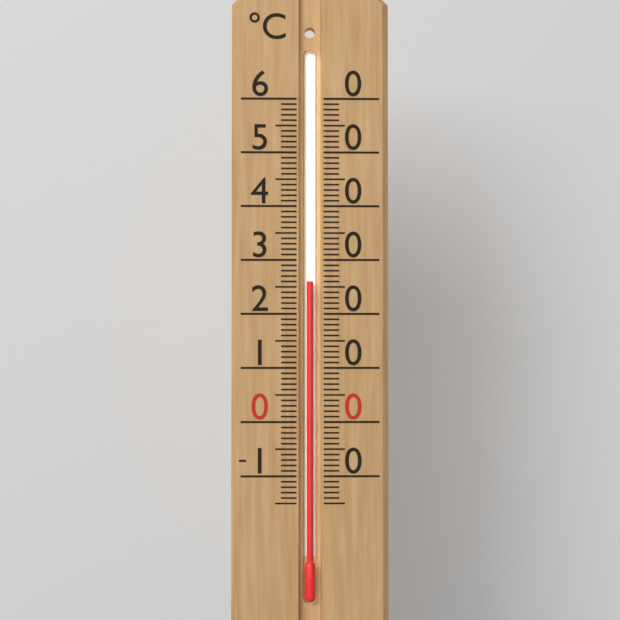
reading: 26 °C
